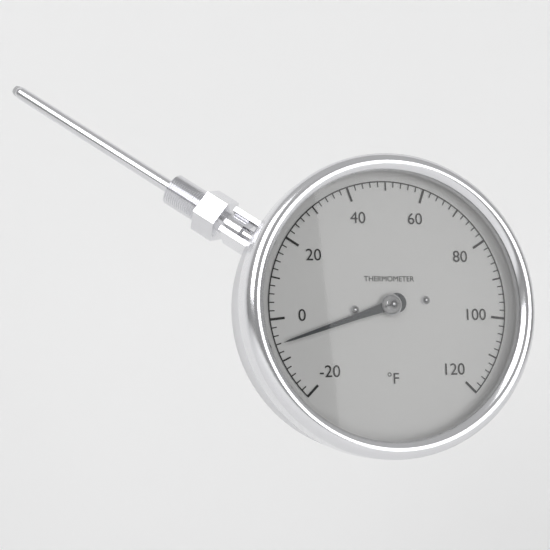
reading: -6 °F
